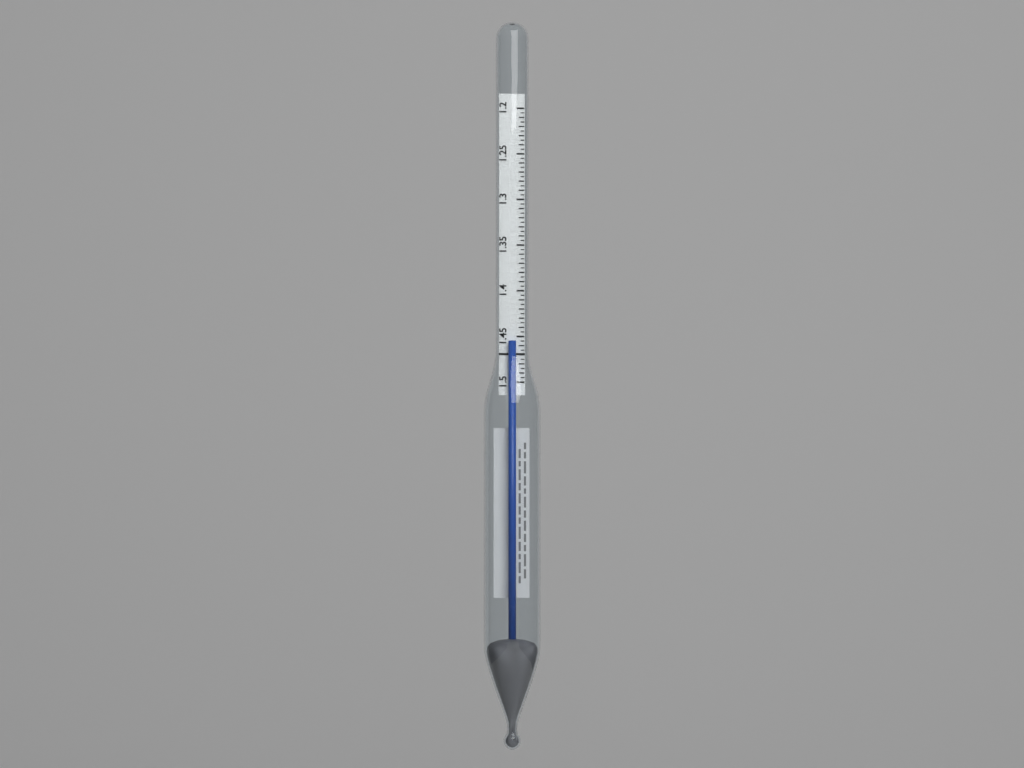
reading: 1.455 (no unit)
